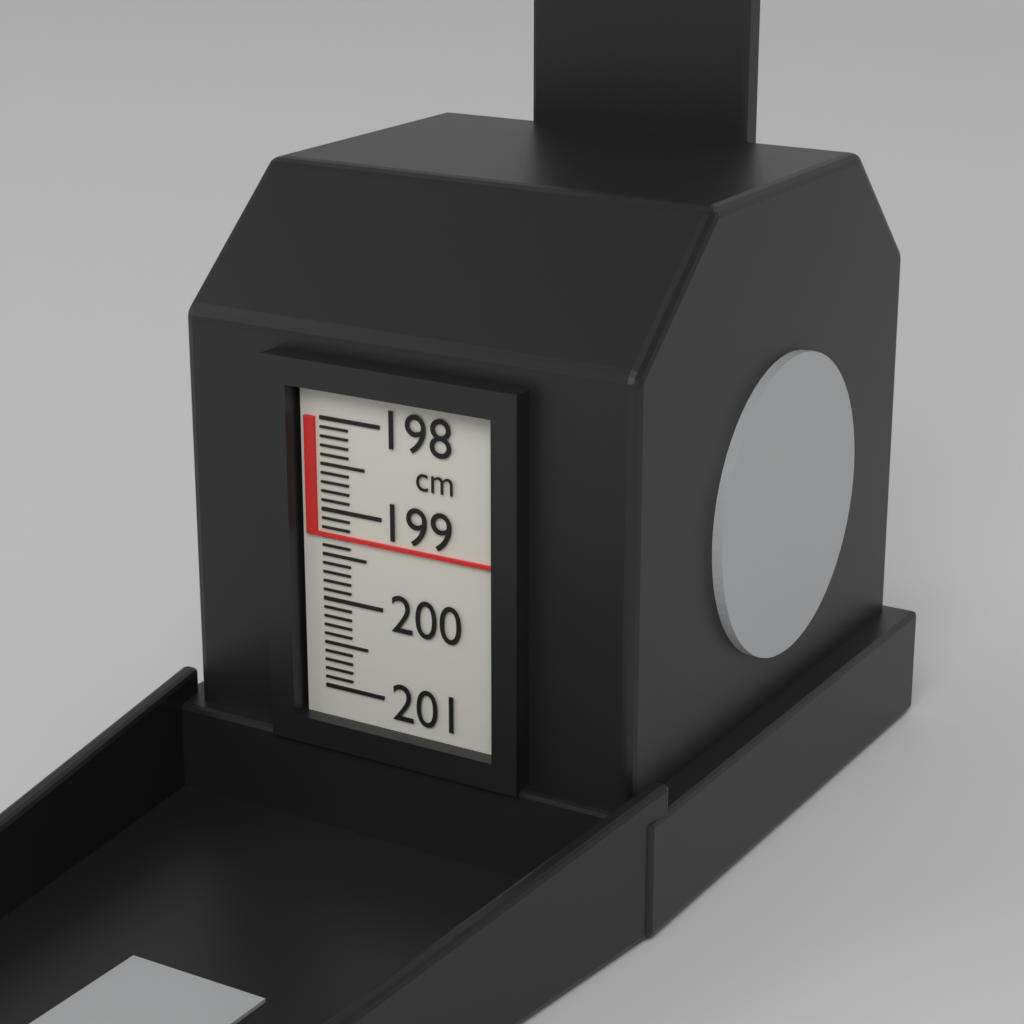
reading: 199.3 cm
